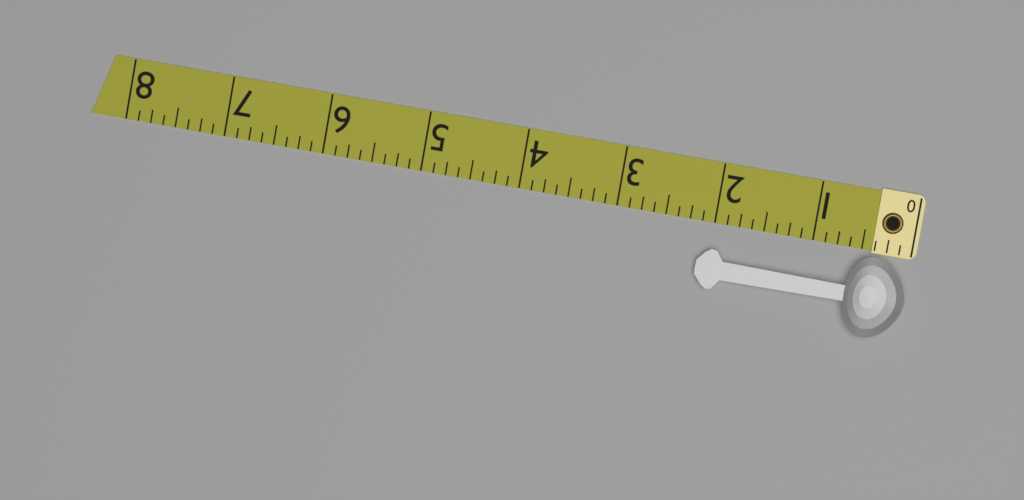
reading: 2.125 (no unit)
